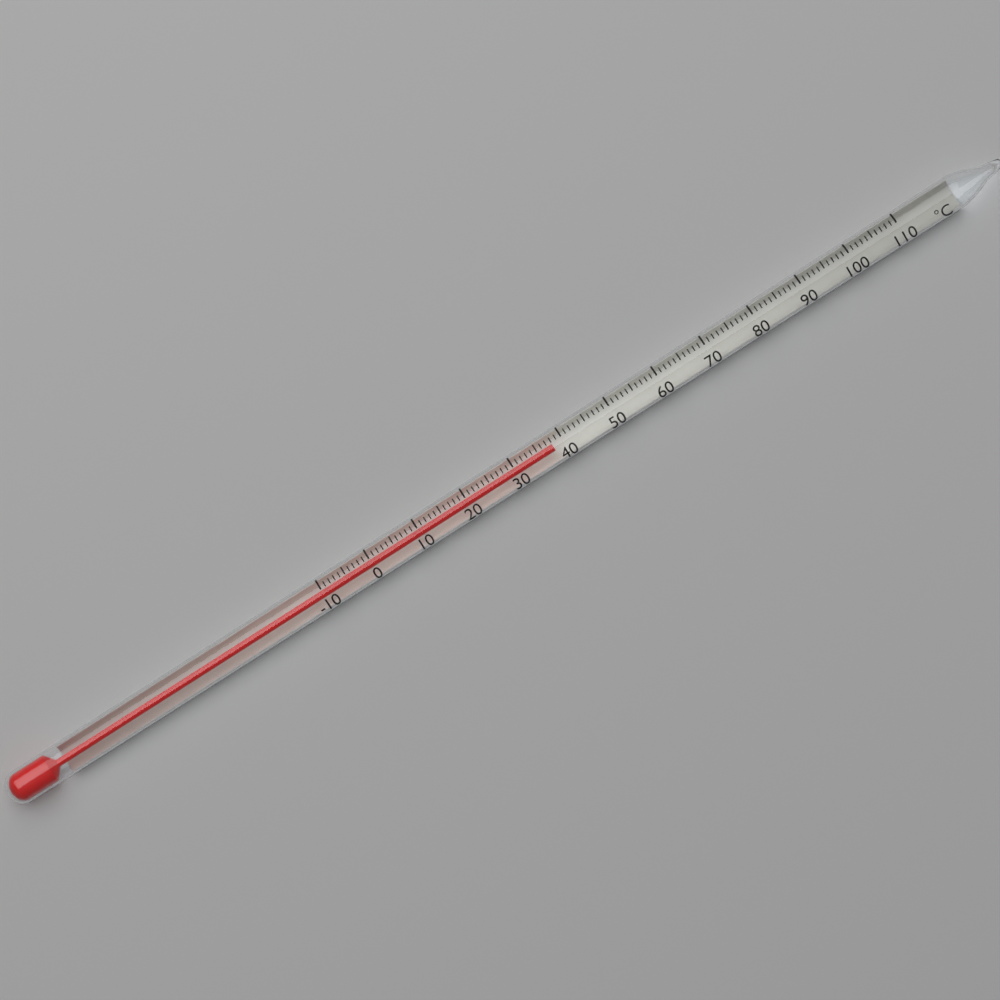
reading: 38 °C
